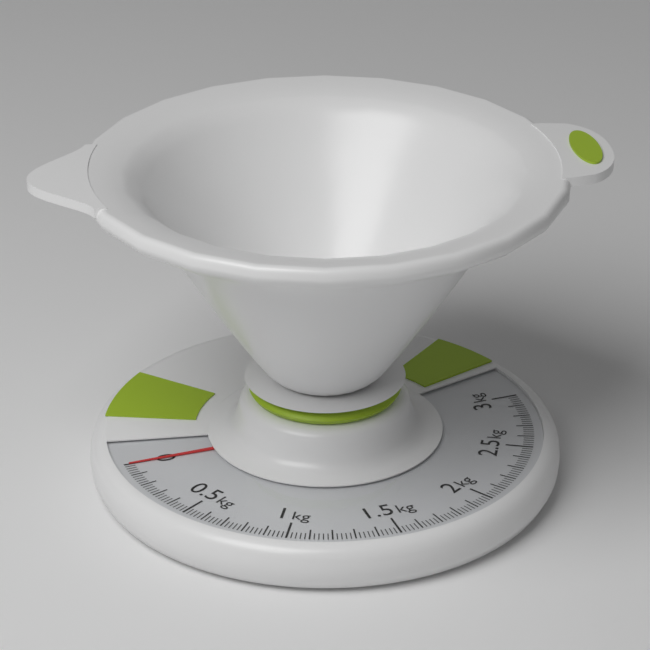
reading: 0.00 kg
